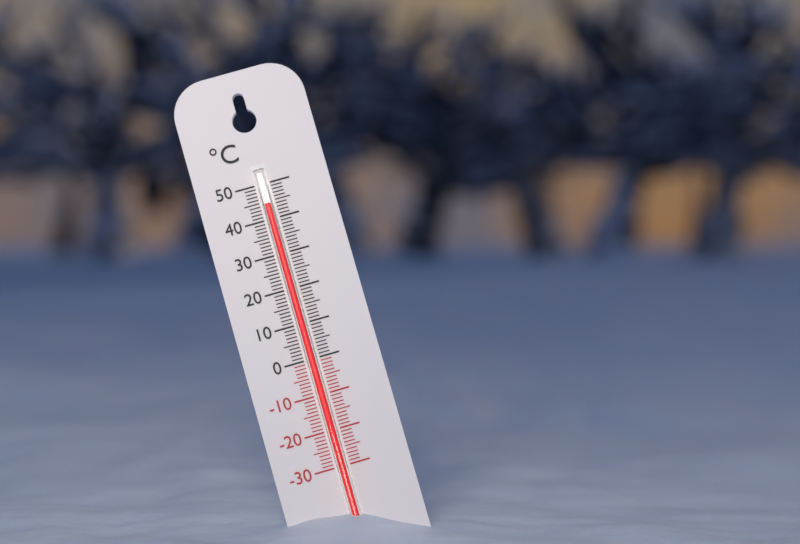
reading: 44 °C
